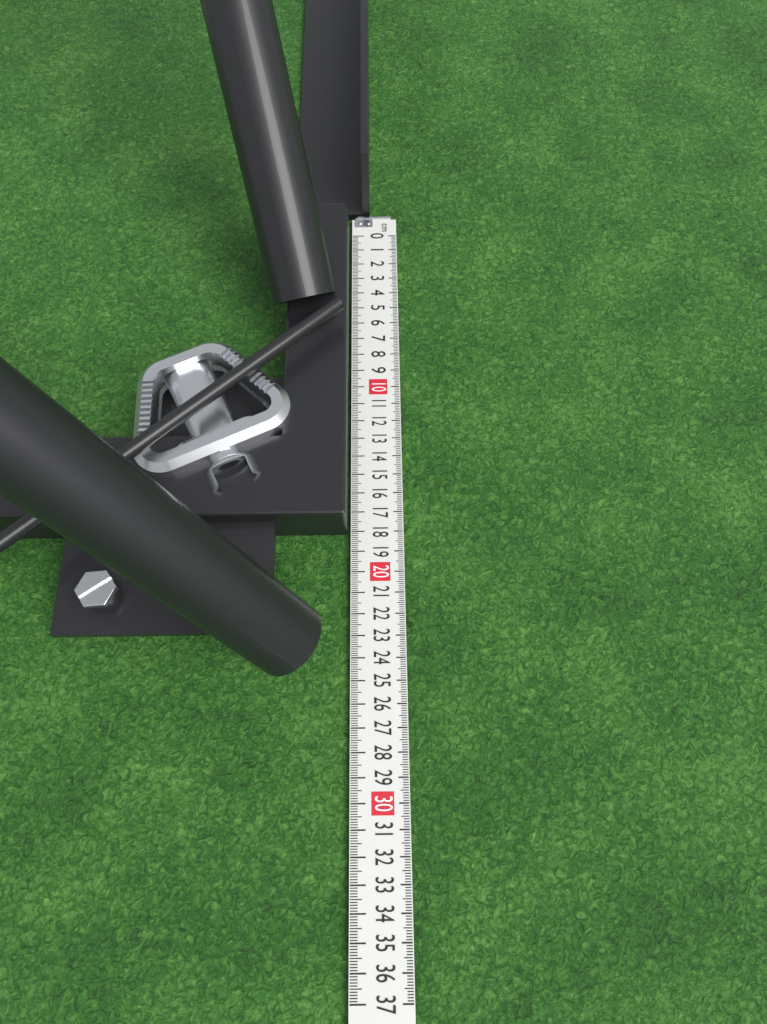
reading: 18.1 cm
